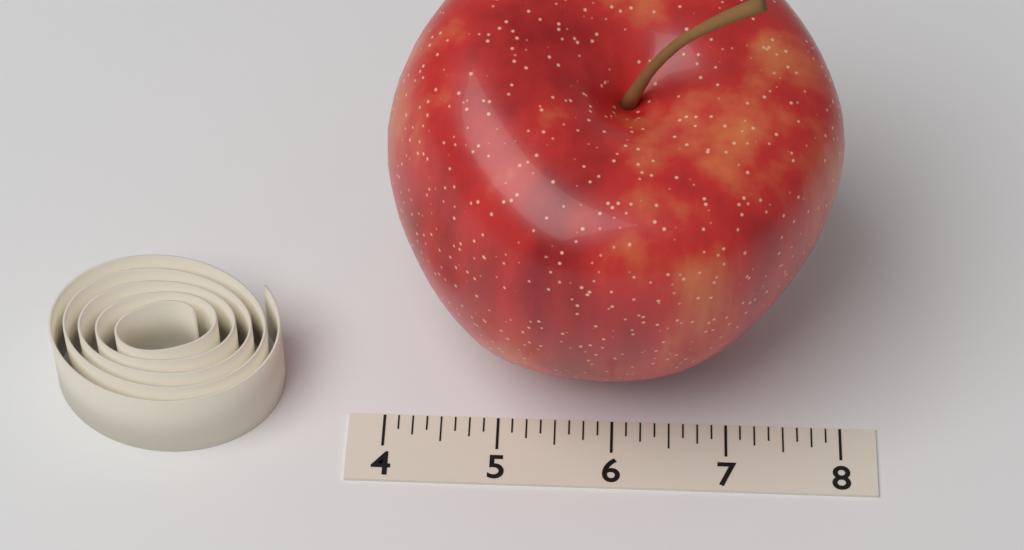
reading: 7.875 (no unit)
